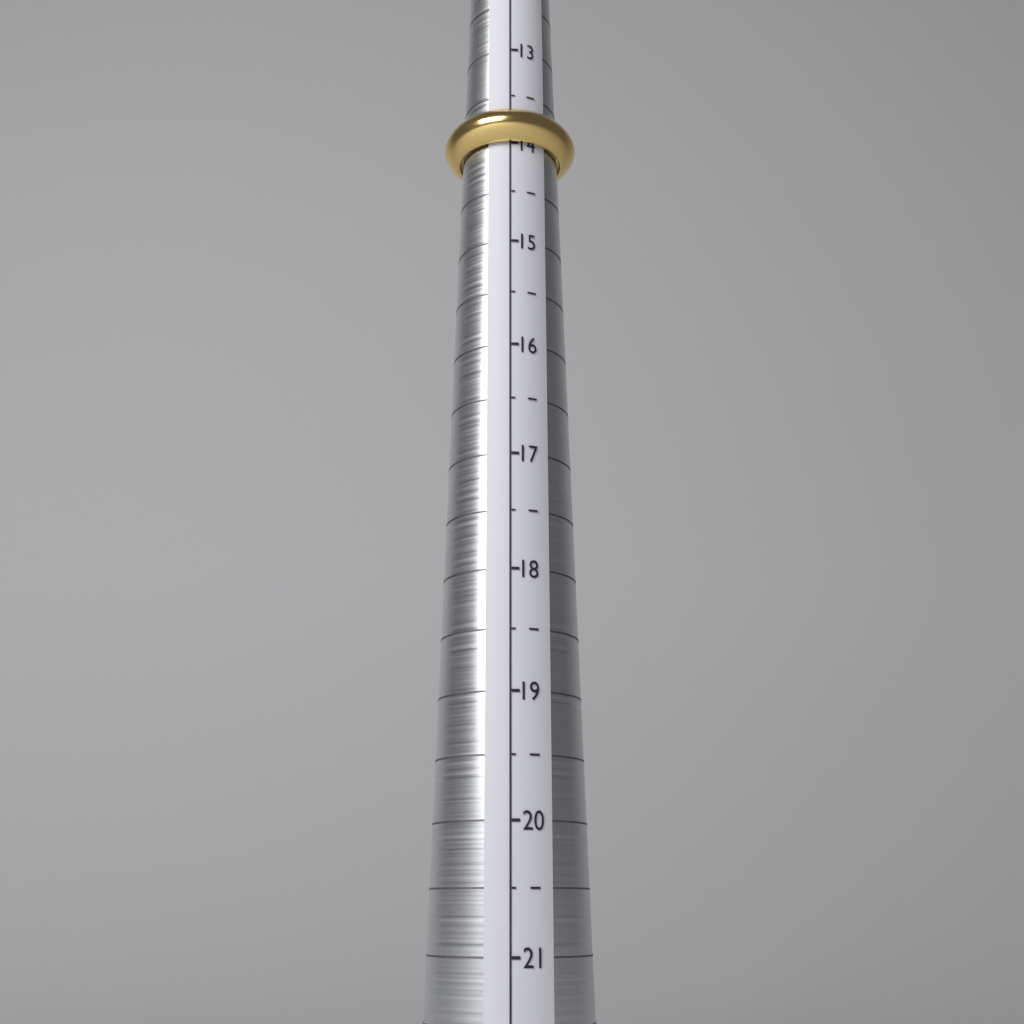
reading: 14.0 (no unit)
